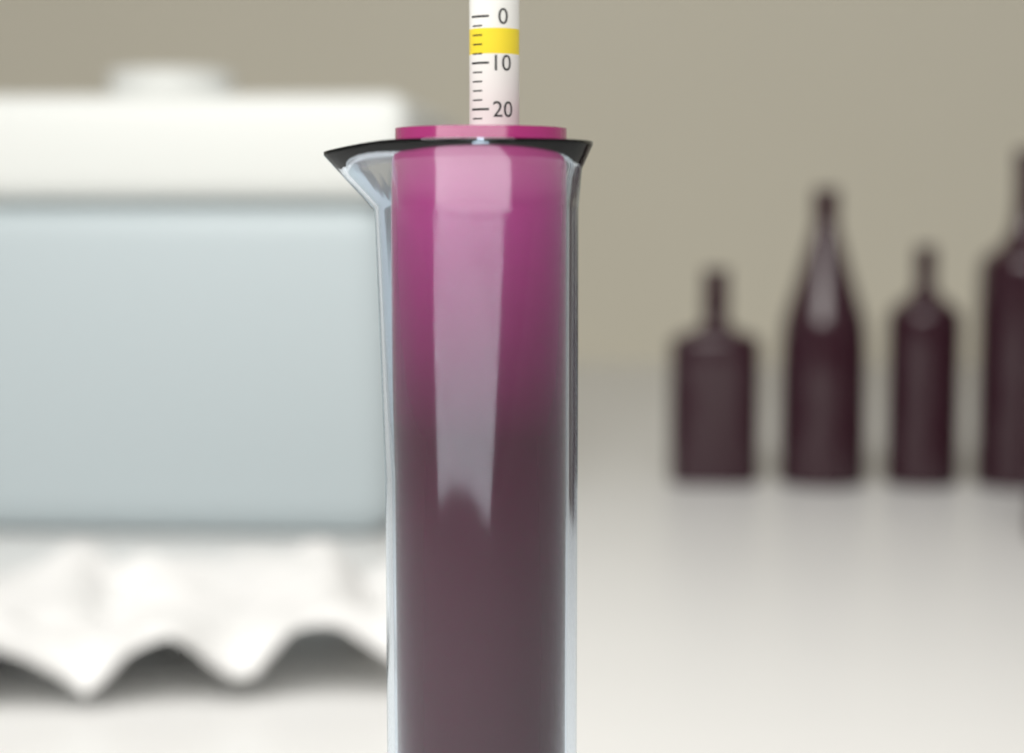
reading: 24 (no unit)
